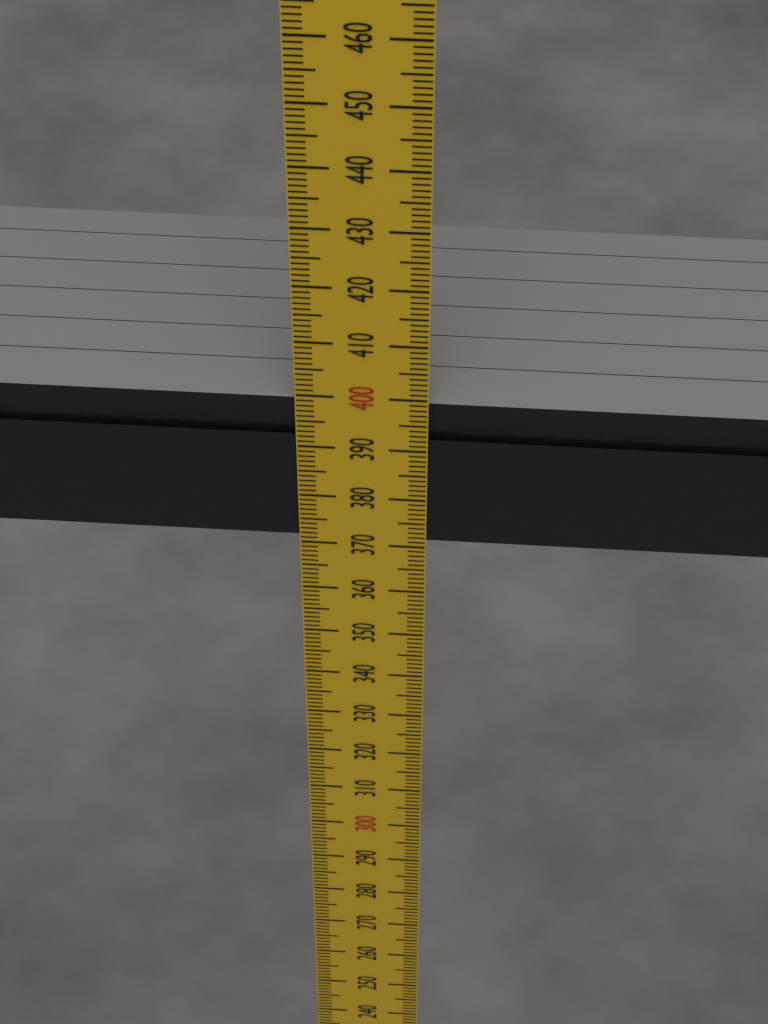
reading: 399 mm
